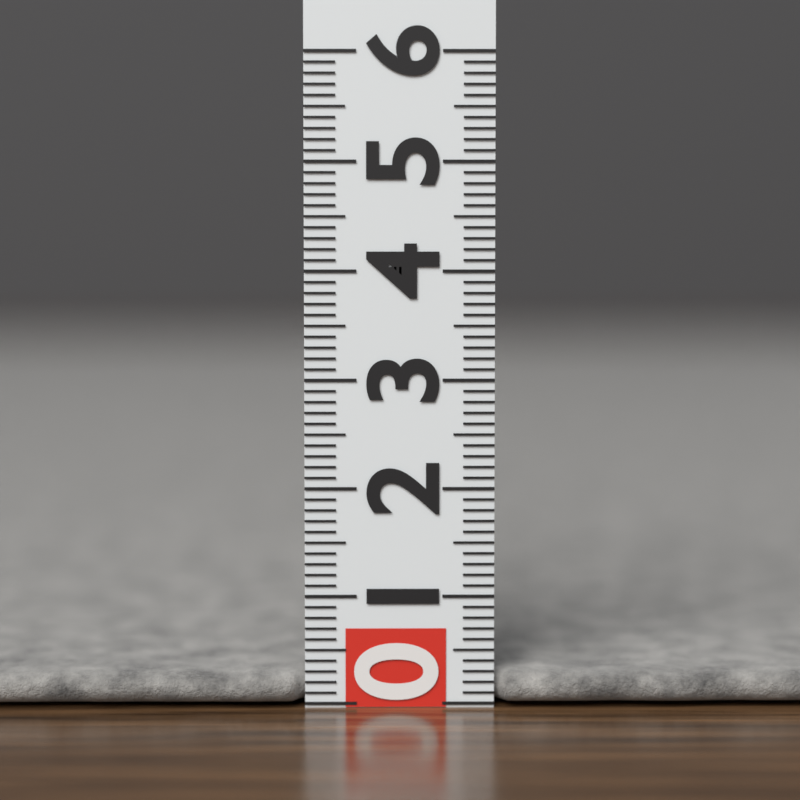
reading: 0.3 (no unit)
